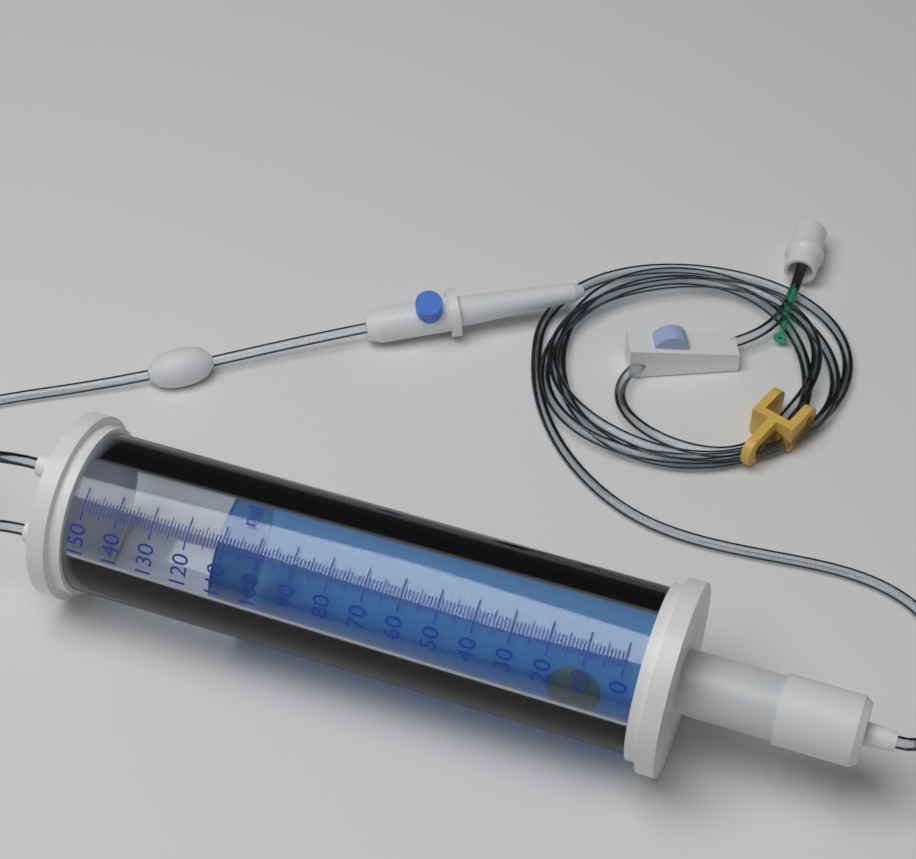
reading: 112 ml
